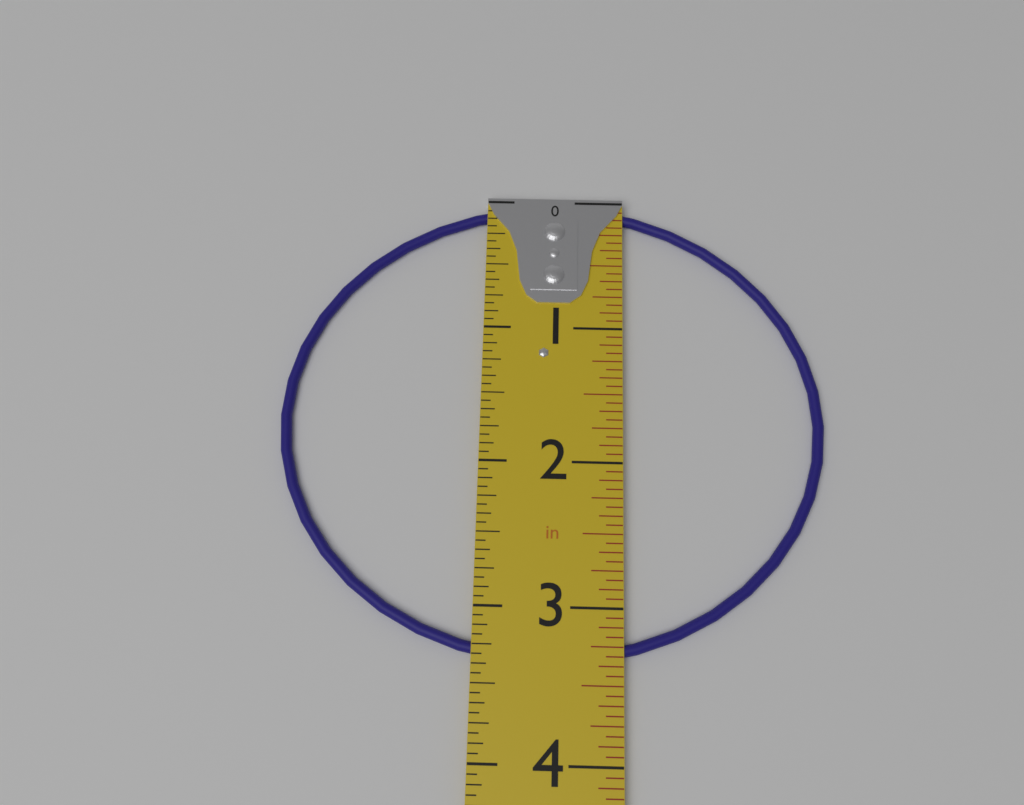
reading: 3.3750 in
